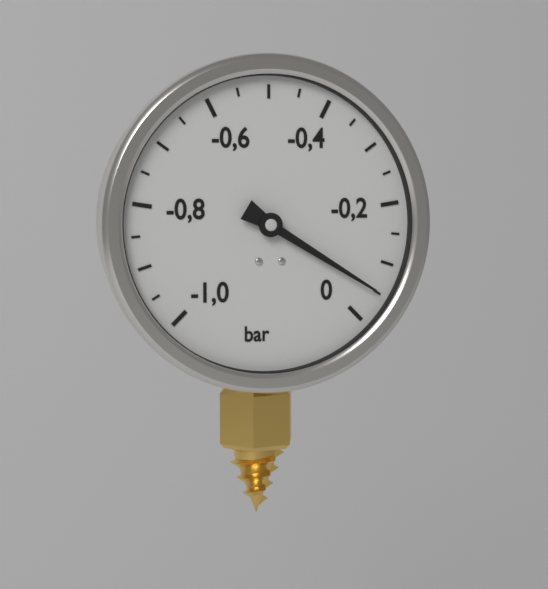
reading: -0.05 bar
